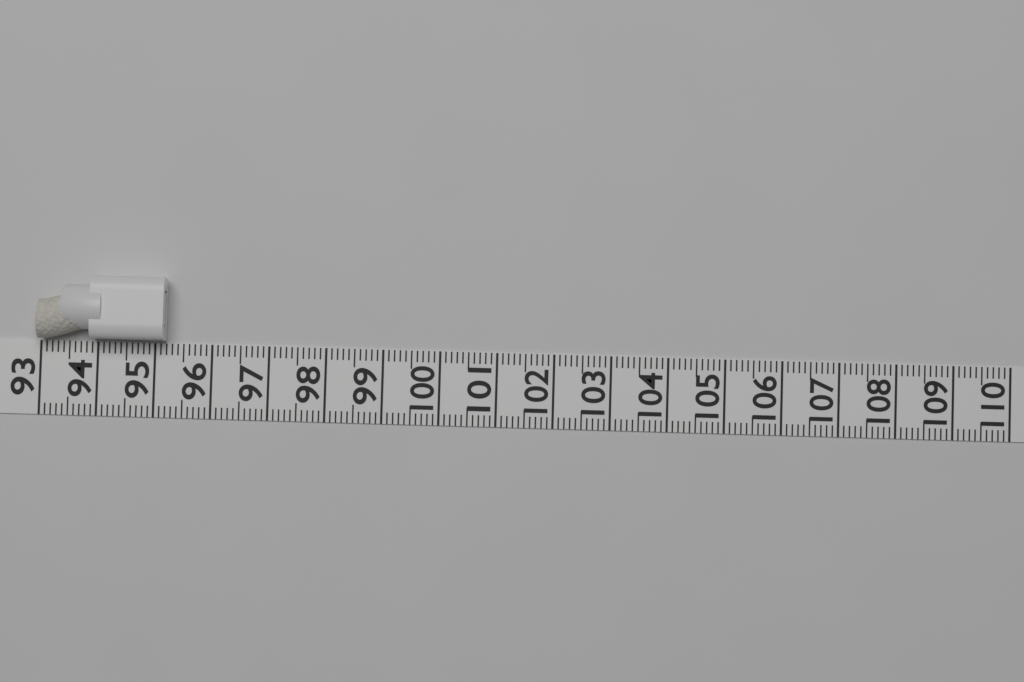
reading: 95.2 (no unit)
